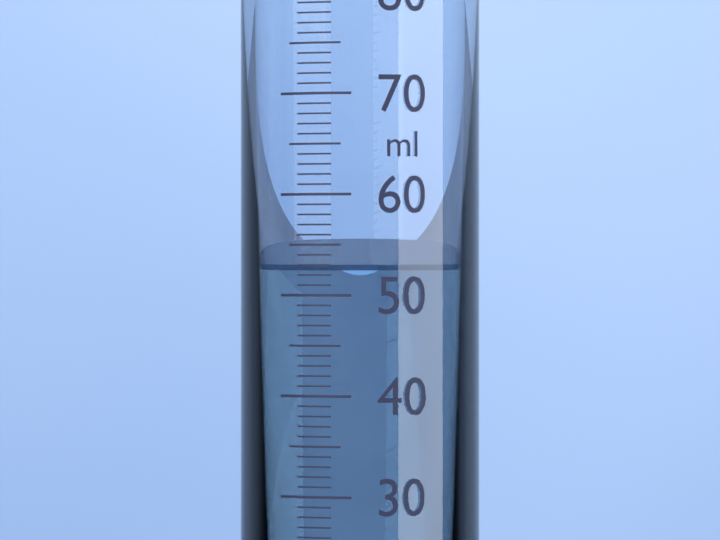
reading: 53 ml
